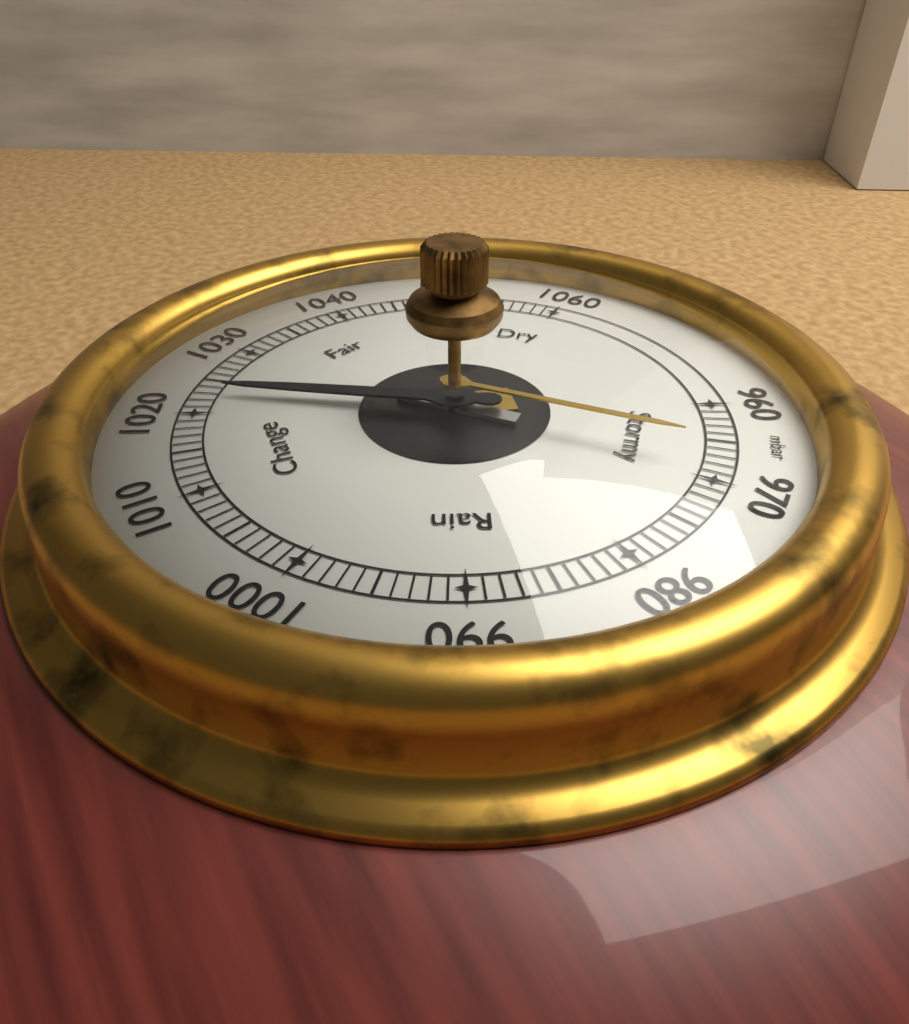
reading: 1023 mbar
